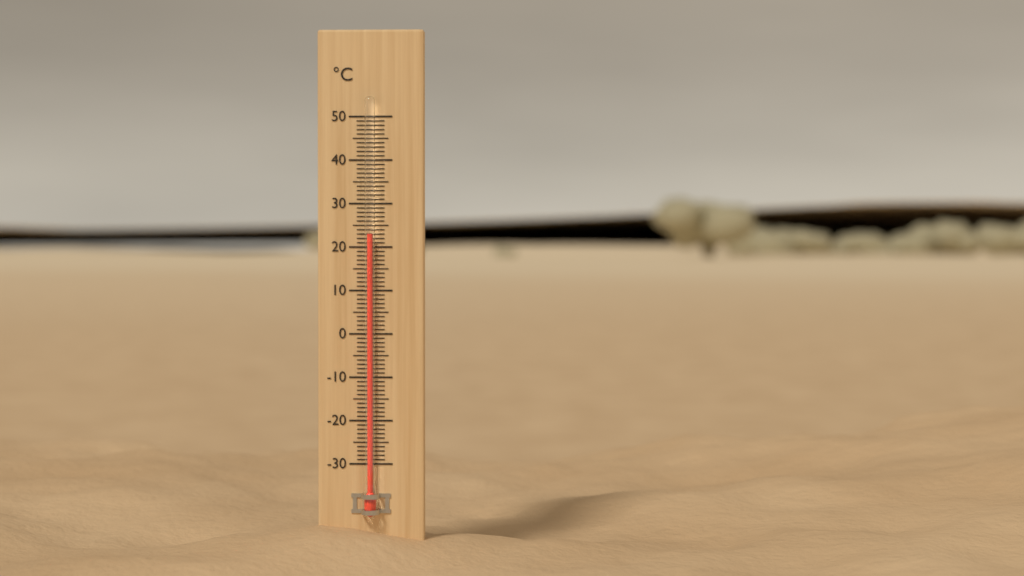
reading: 23 °C
